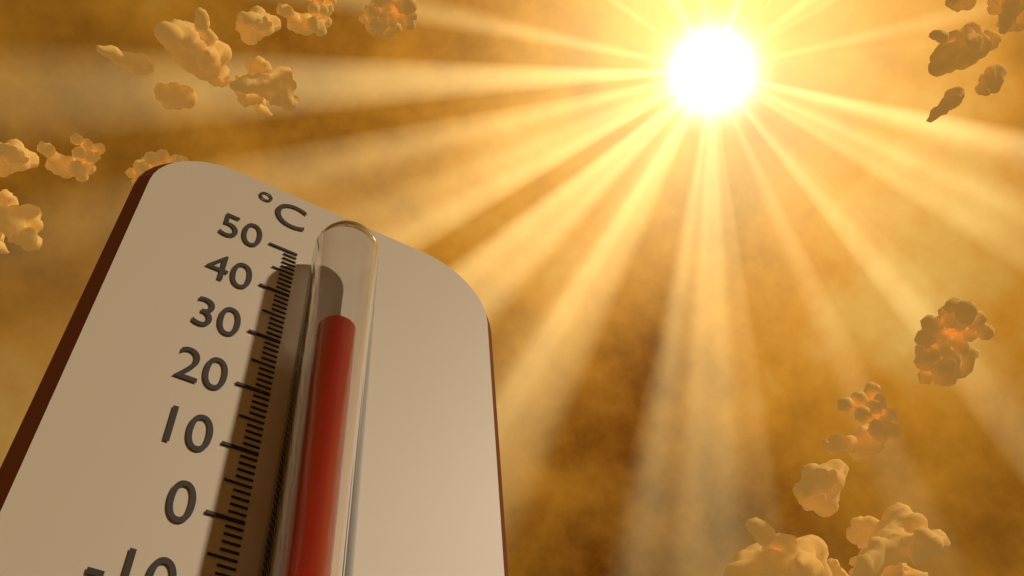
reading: 30 °C
